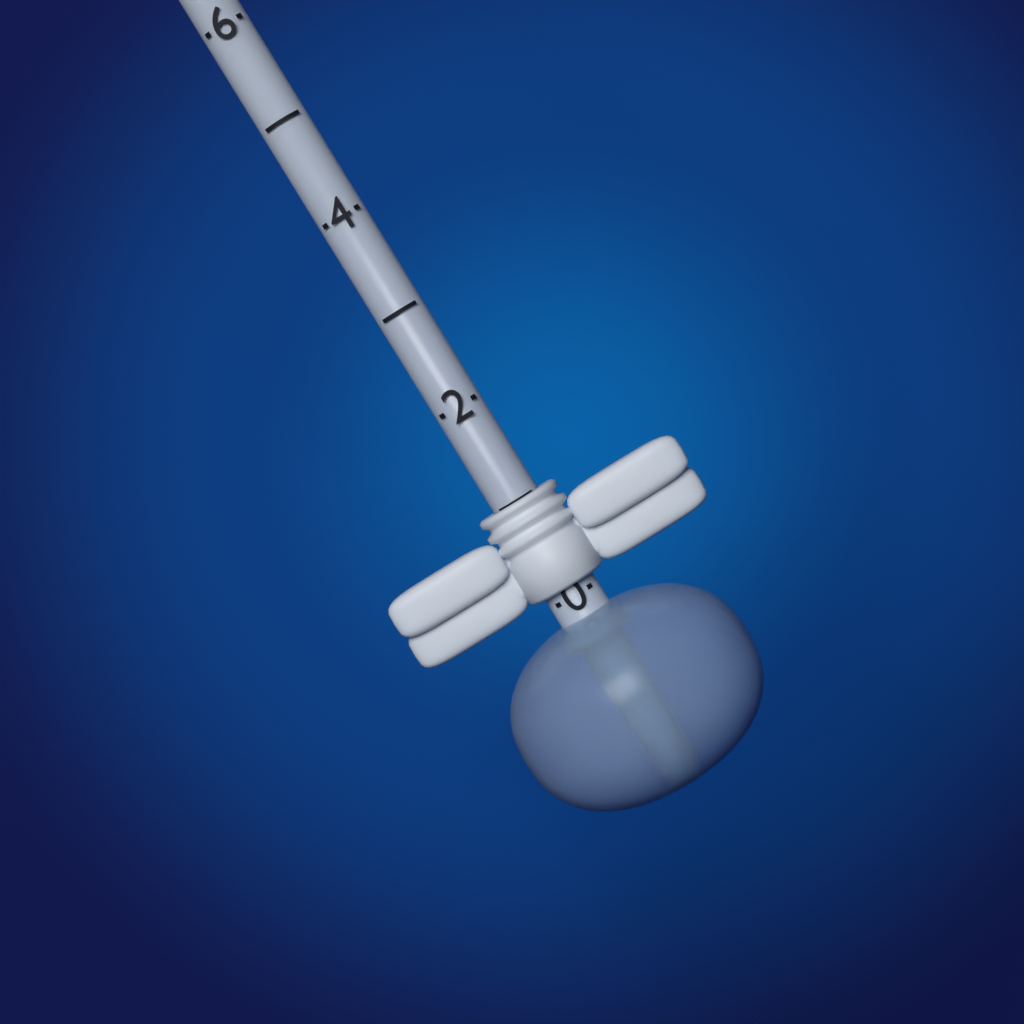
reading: 1 (no unit)
